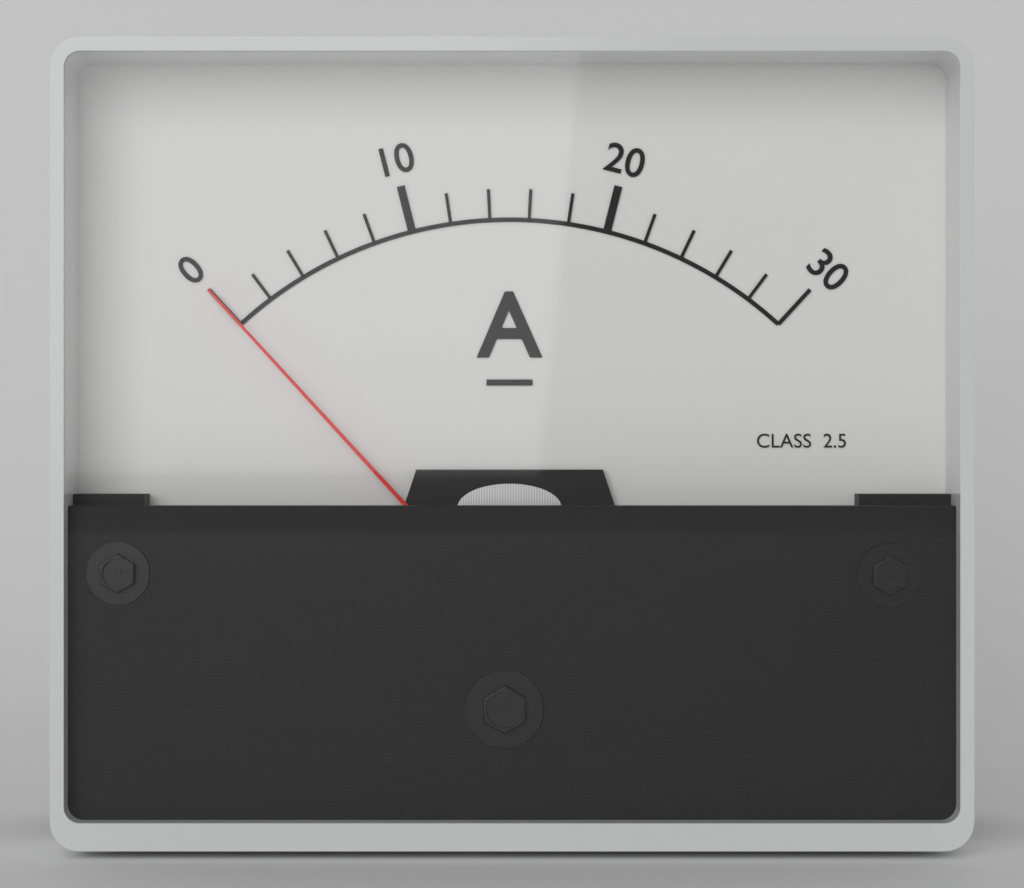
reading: 0 A
